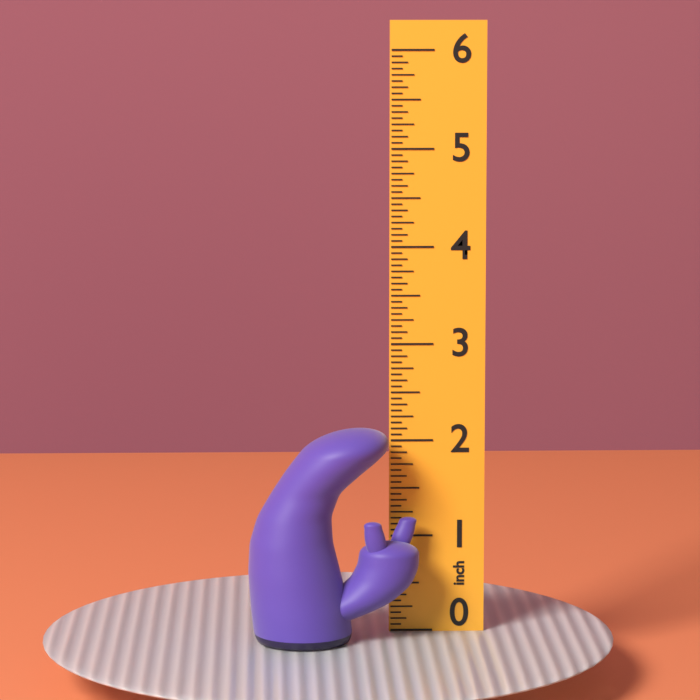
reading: 2.1875 inch
